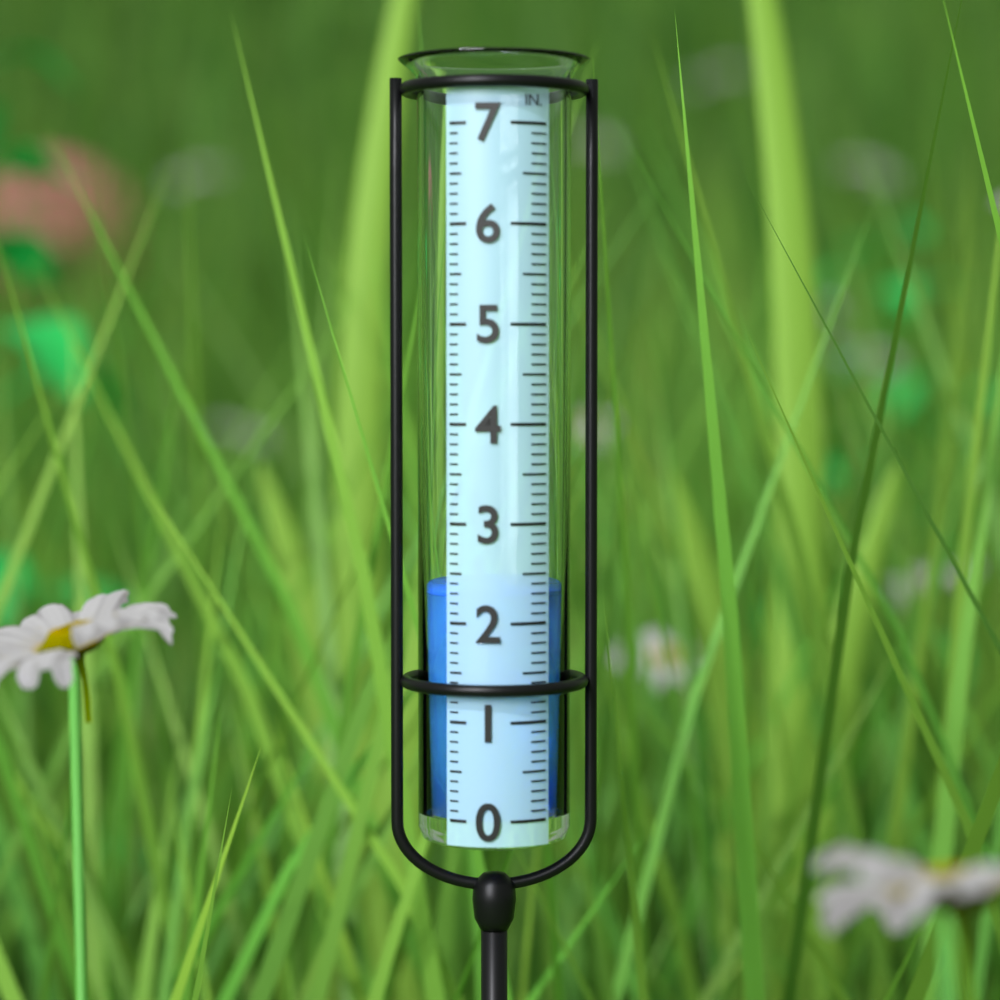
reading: 2.3 in
